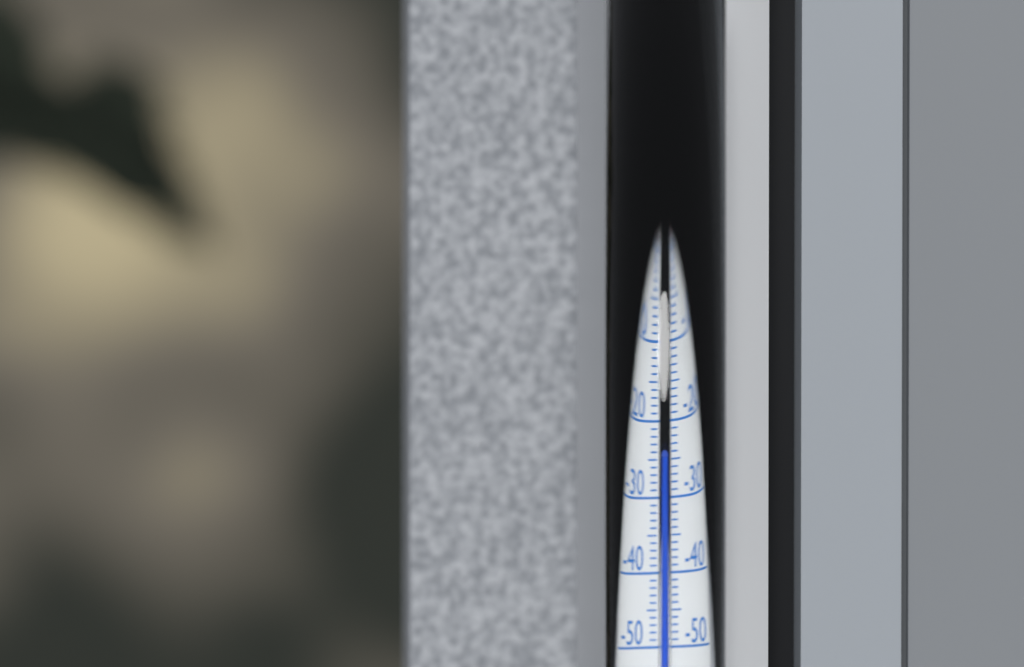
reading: -24 °C
